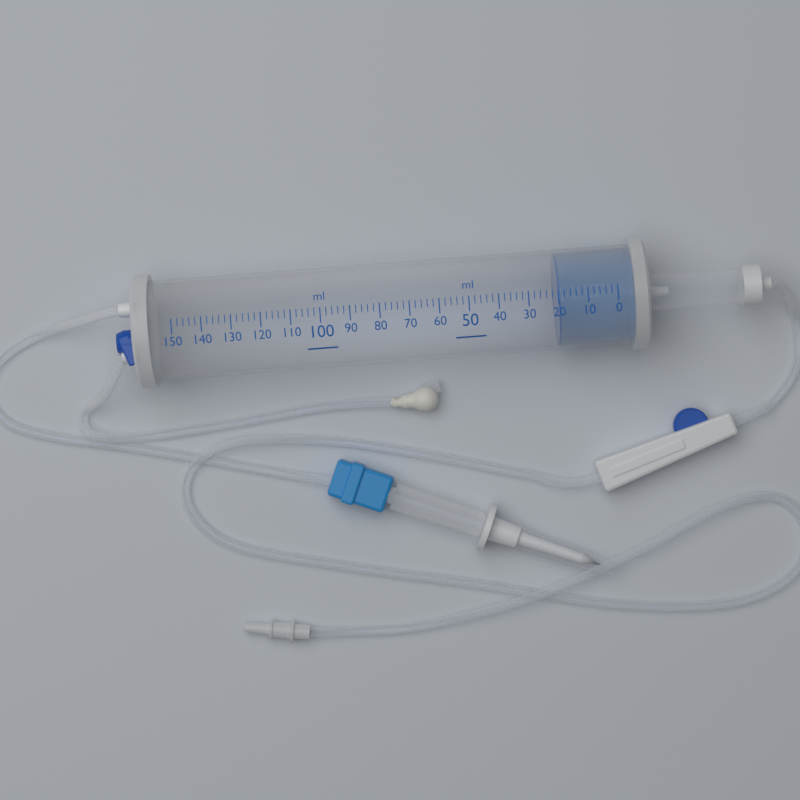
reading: 20 ml
